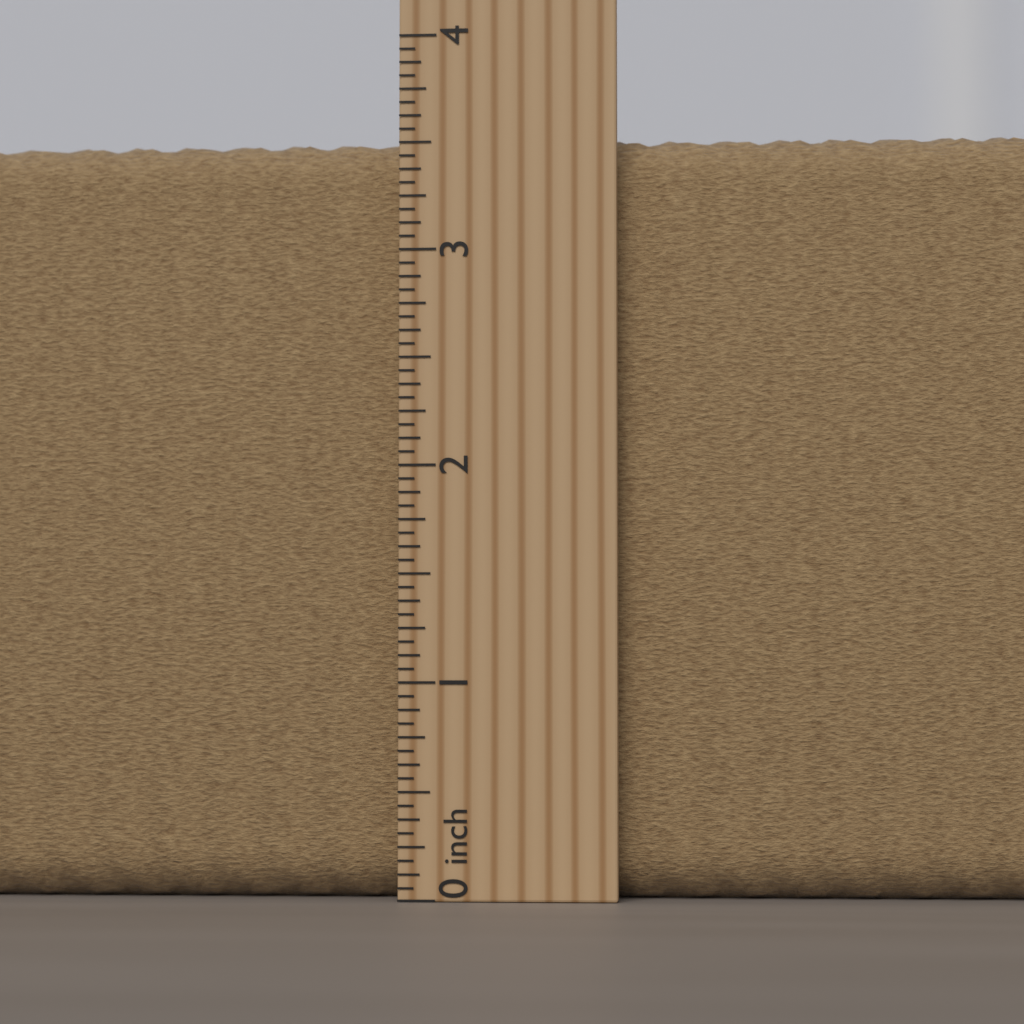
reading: 3.5625 inch
